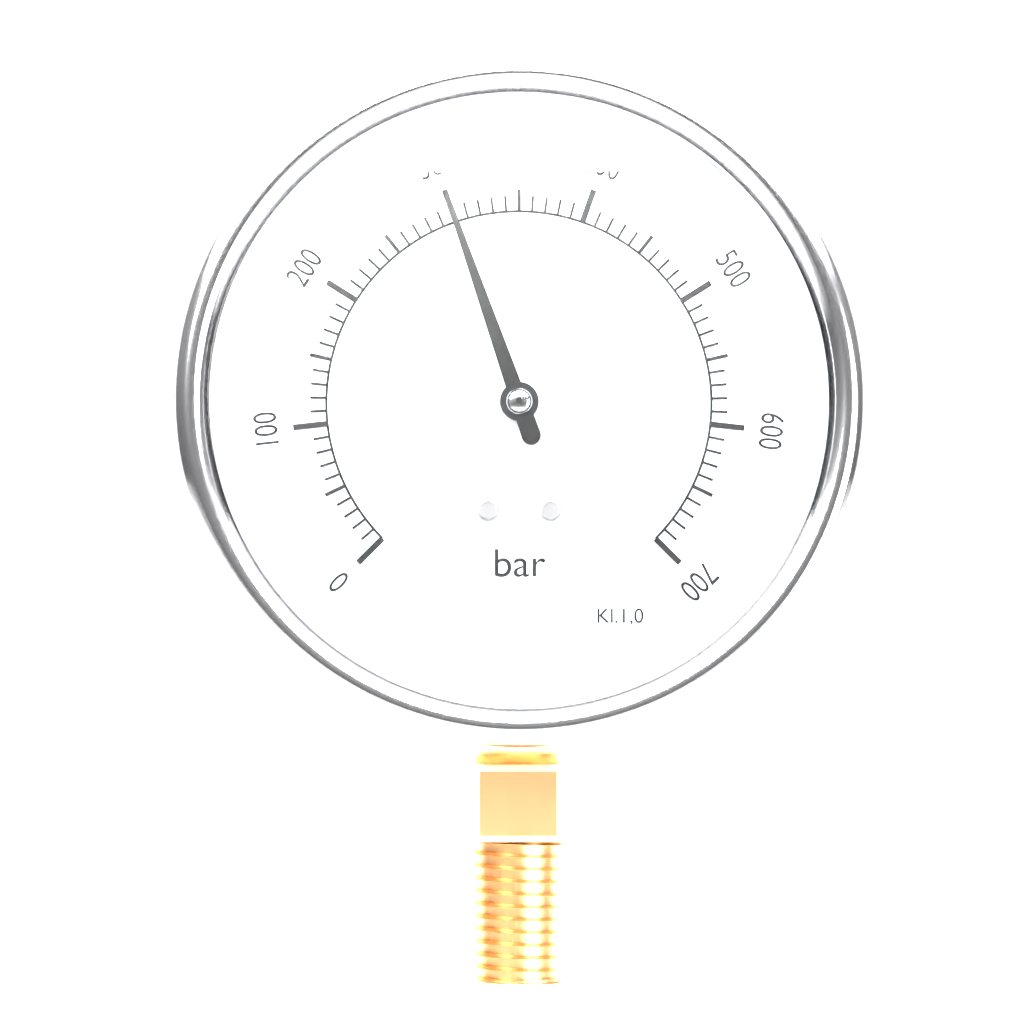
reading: 300 bar
